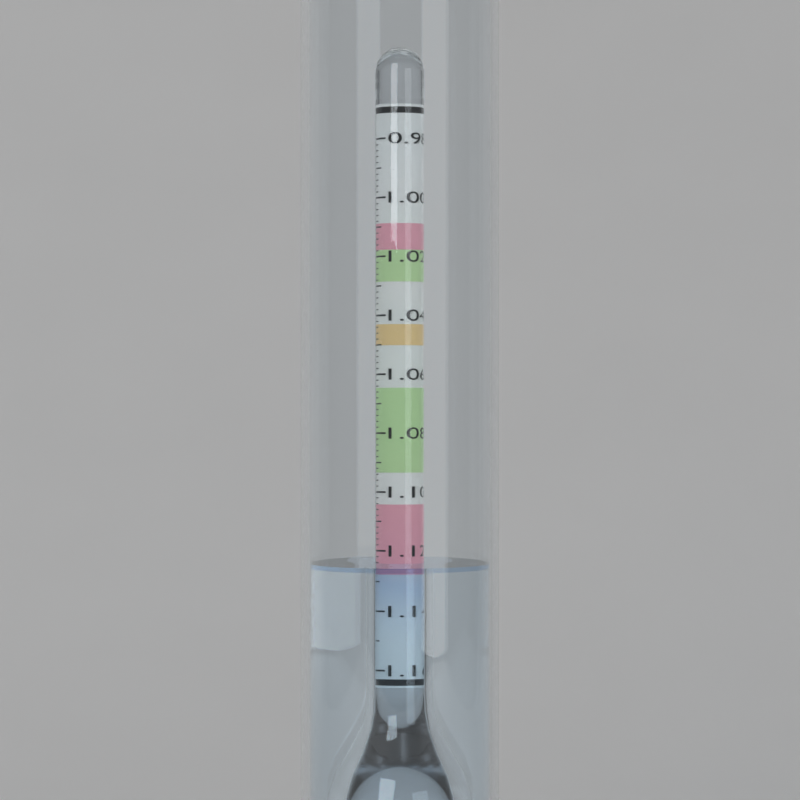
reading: 1.124 (no unit)
